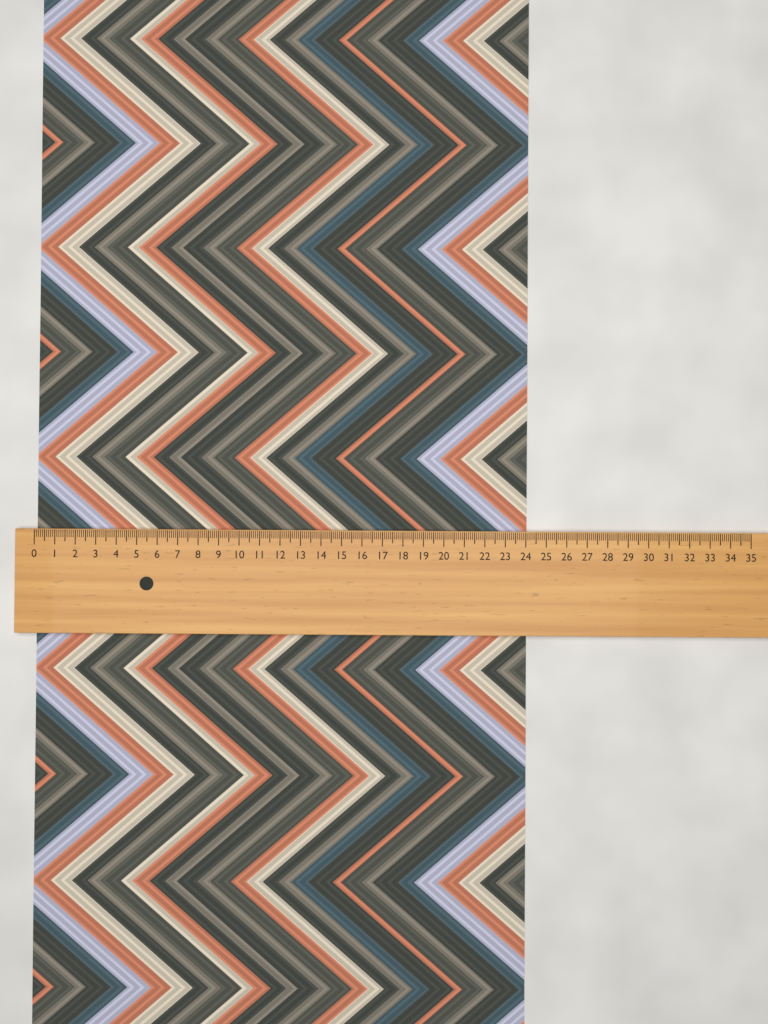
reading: 24.1 (no unit)
